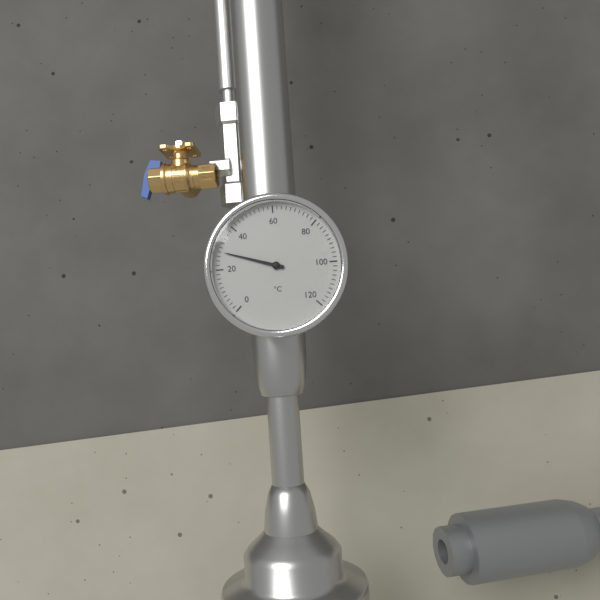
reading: 28 °C
